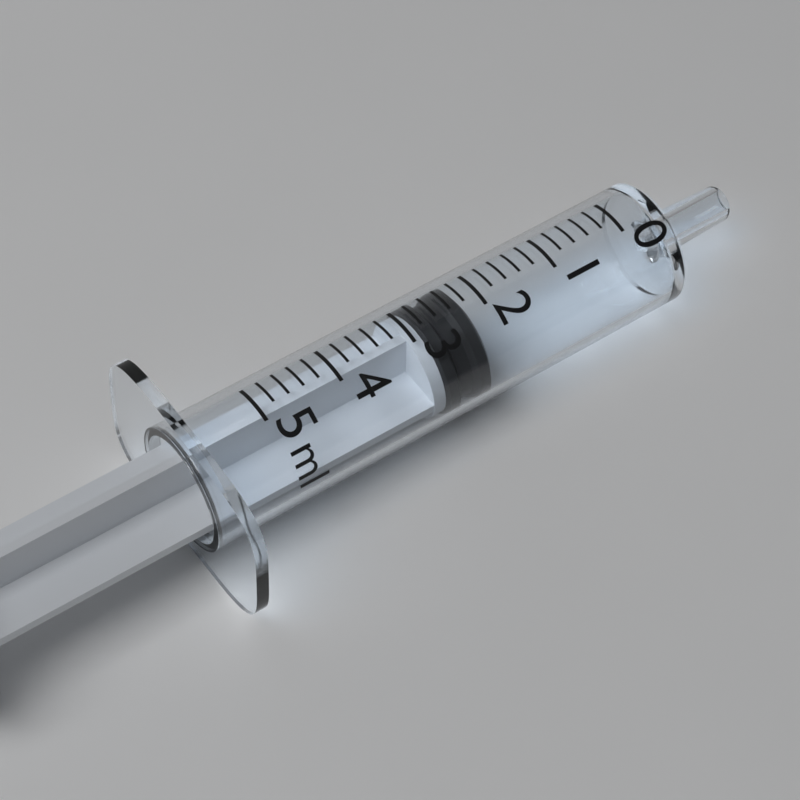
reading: 2.2 ml
